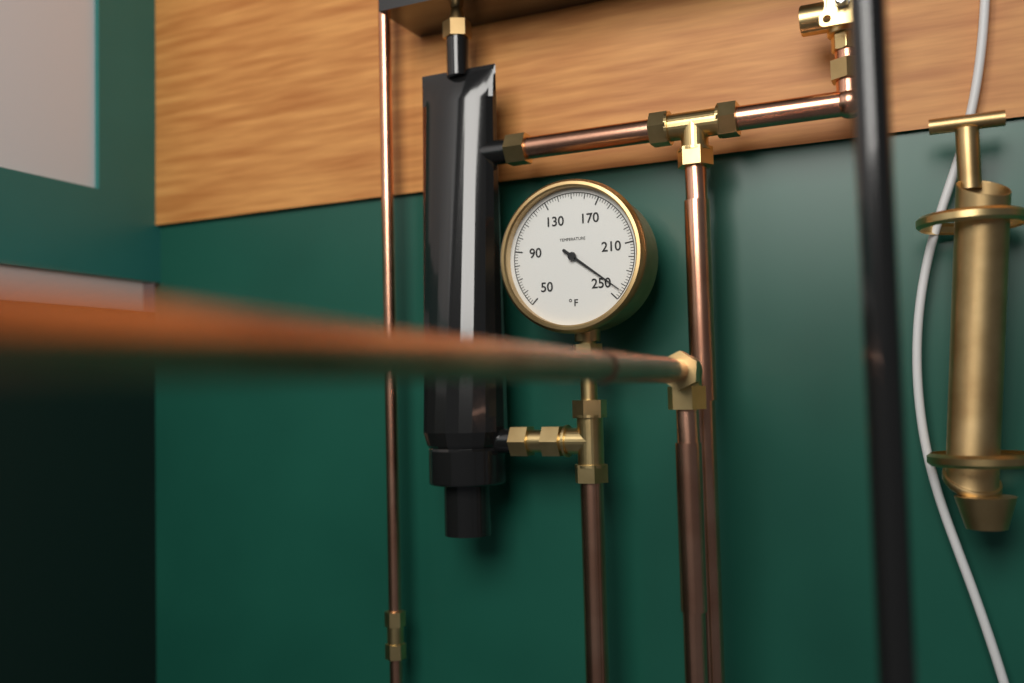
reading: 244 °F
